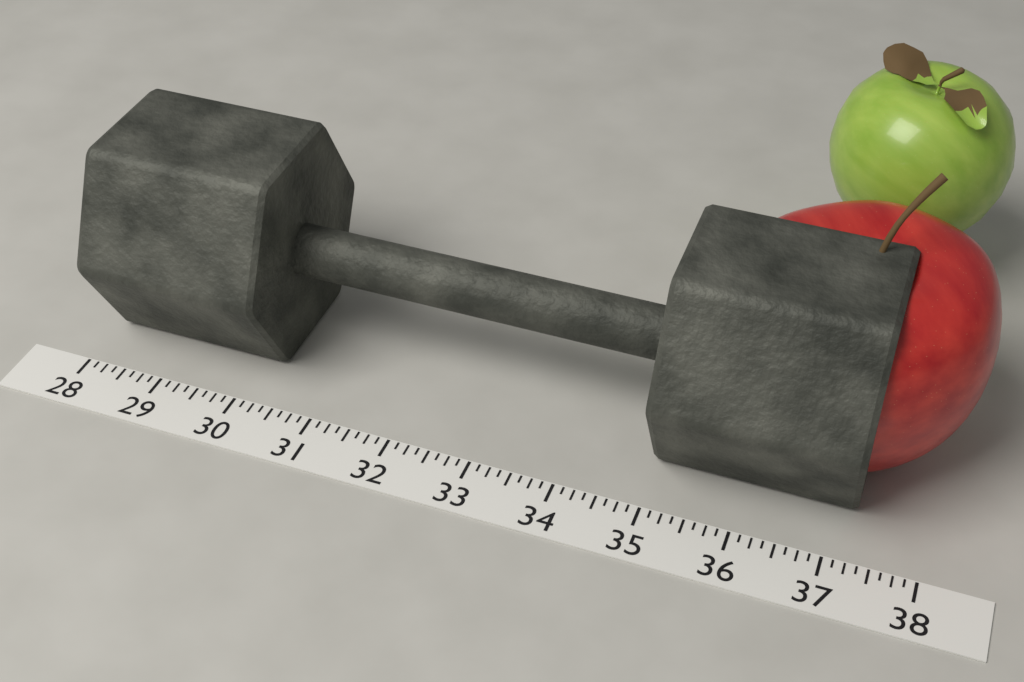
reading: 37.250 (no unit)
